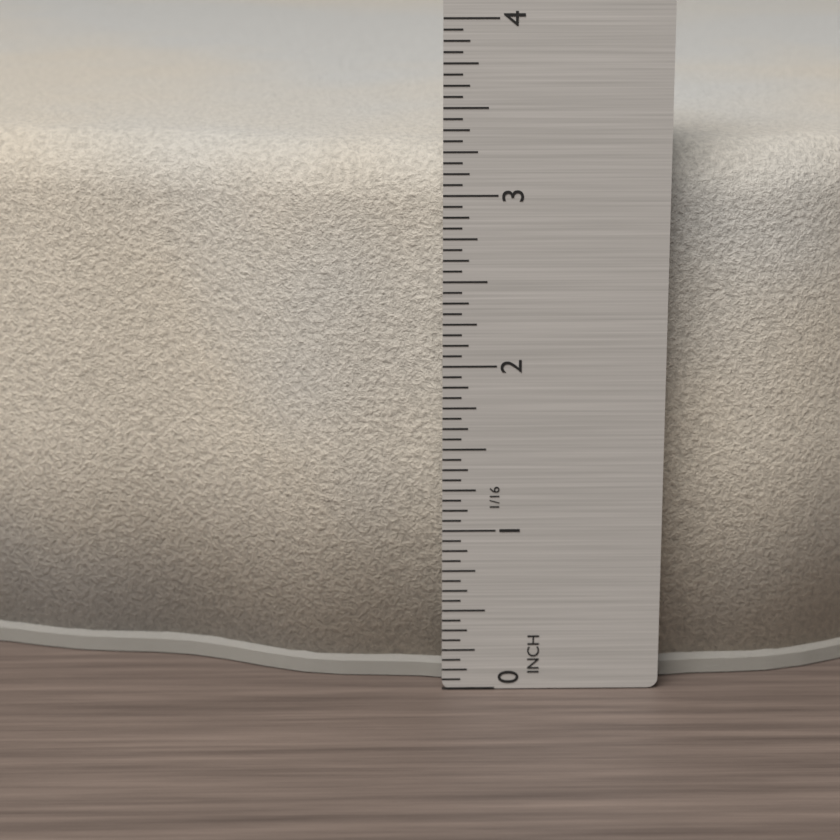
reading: 3.2500 in
